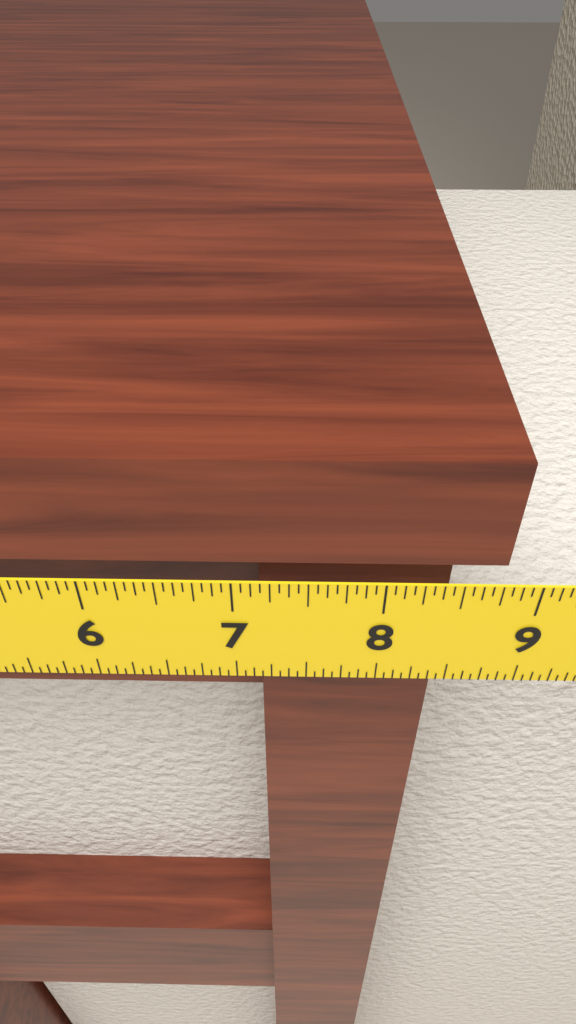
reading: 8.7500 in
